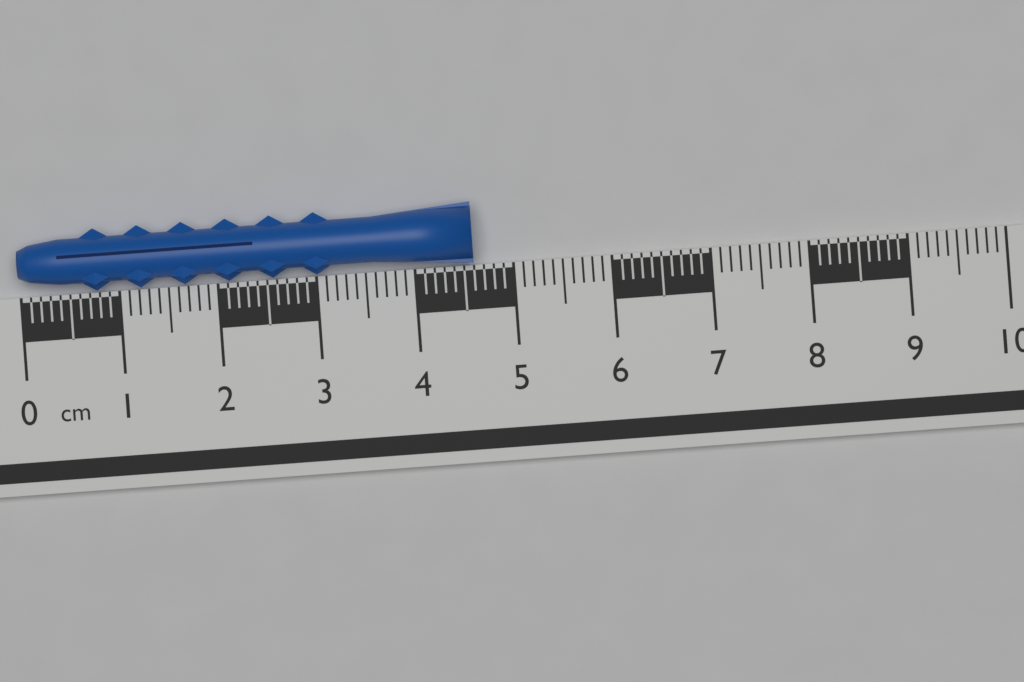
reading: 4.6 cm
